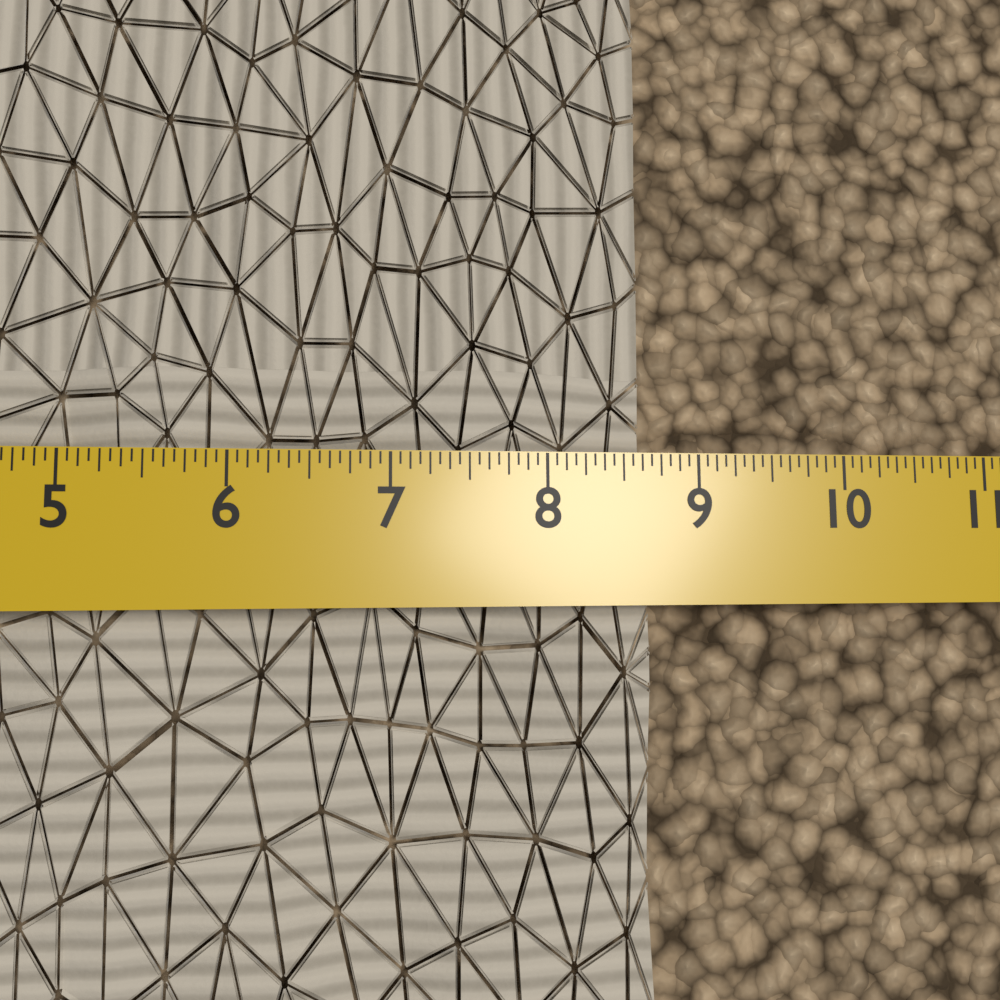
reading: 8.6875 in
